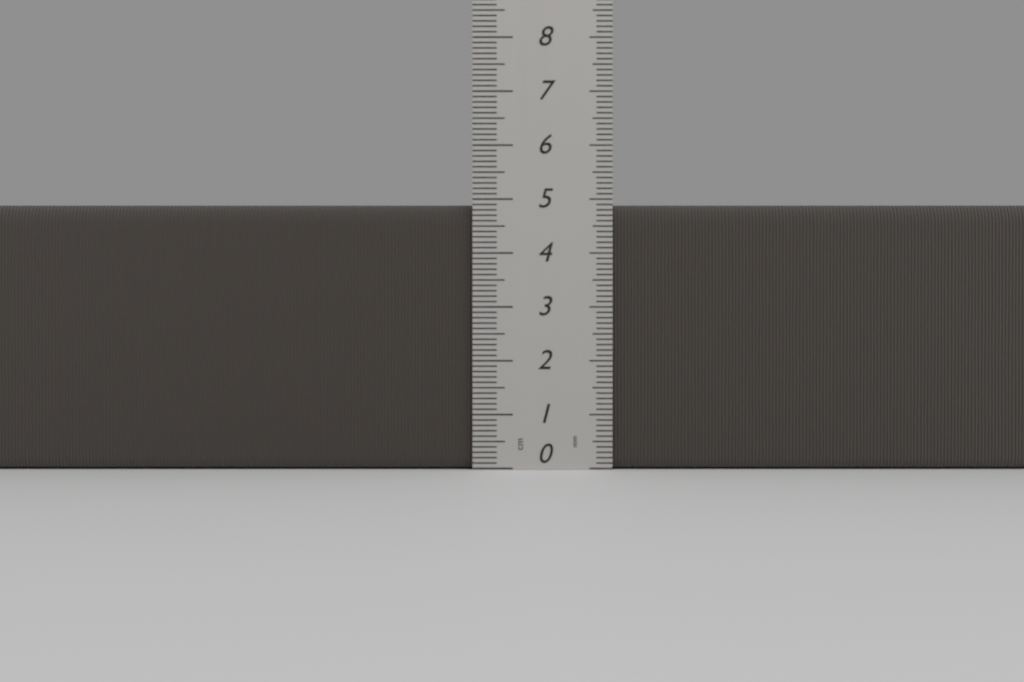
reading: 4.9 cm
